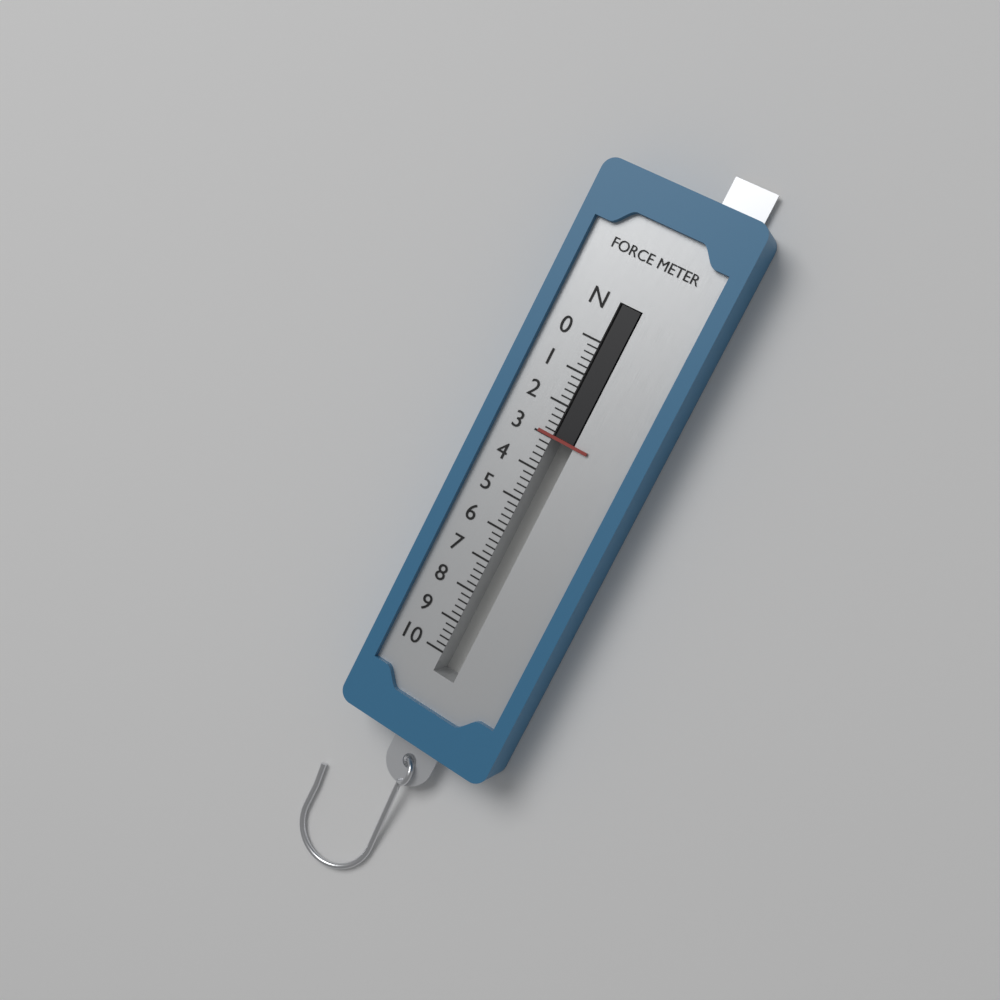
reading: 3.0 N
